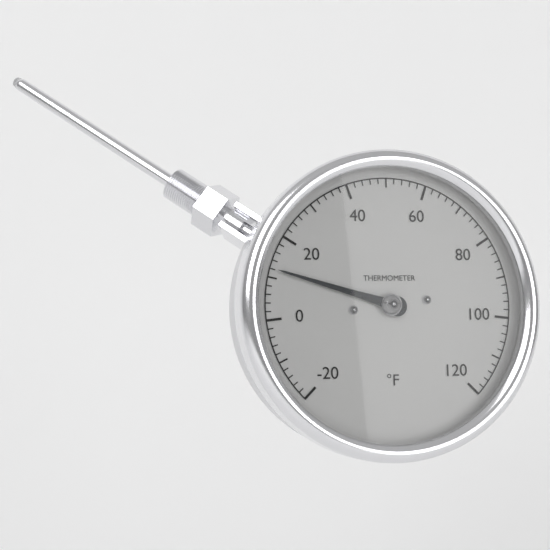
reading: 12 °F
